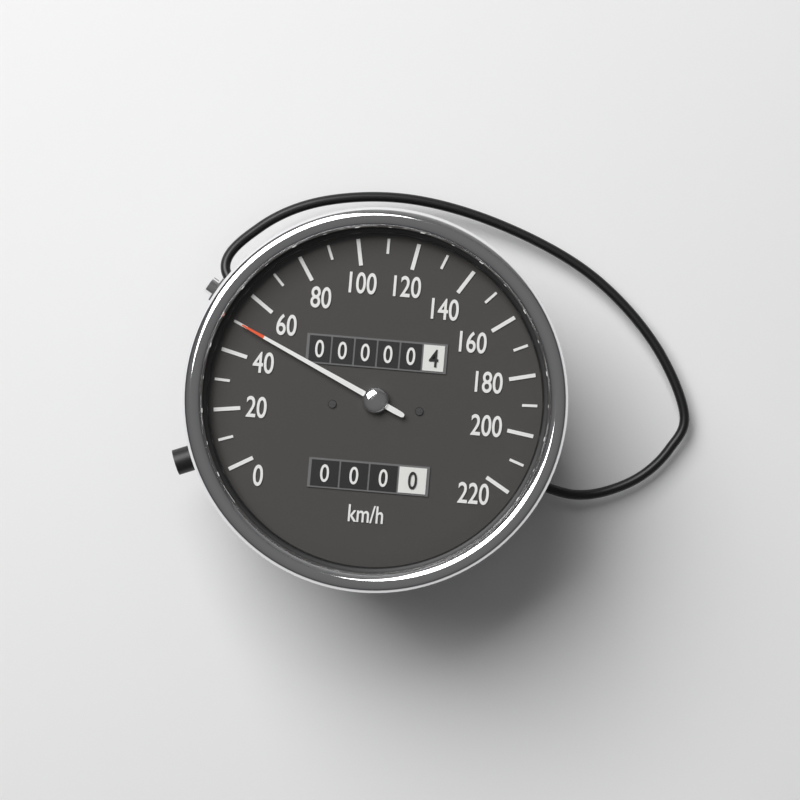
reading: 50 km/h
